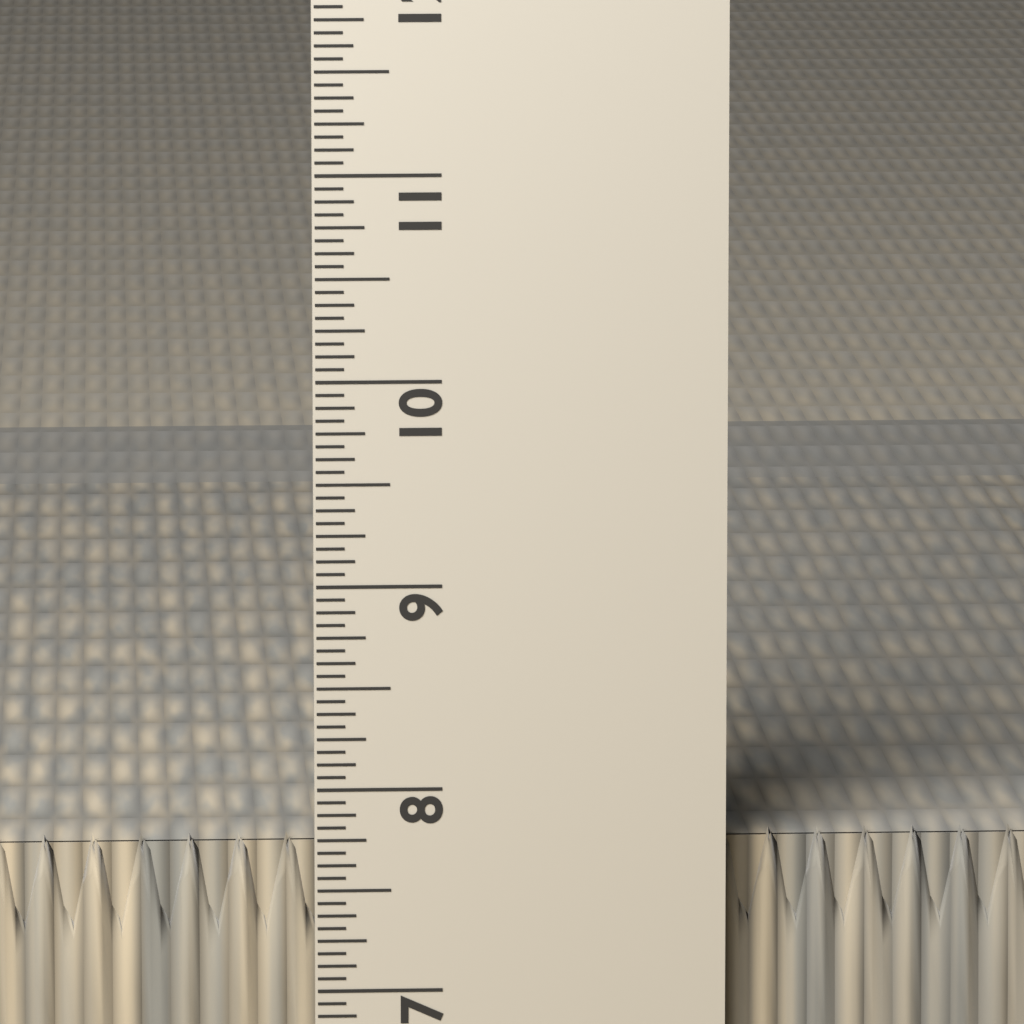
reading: 7.7500 in
